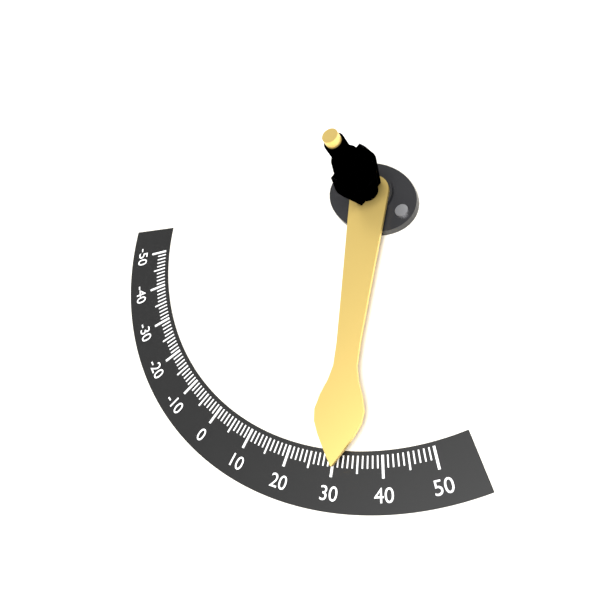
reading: 31 (no unit)
